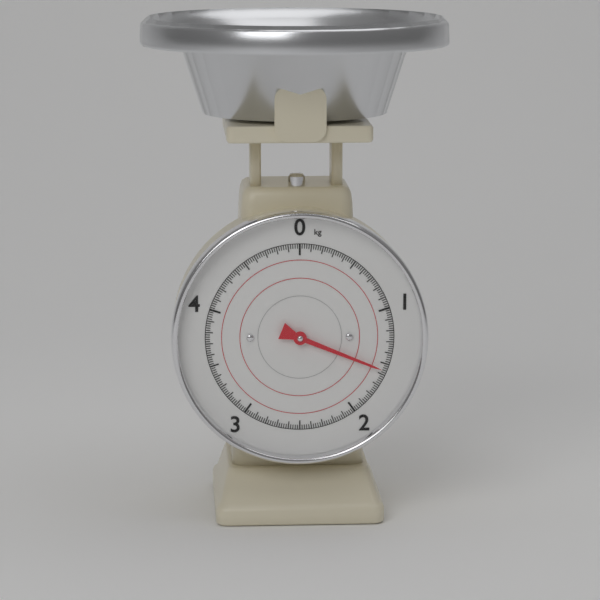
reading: 1.56 kg
